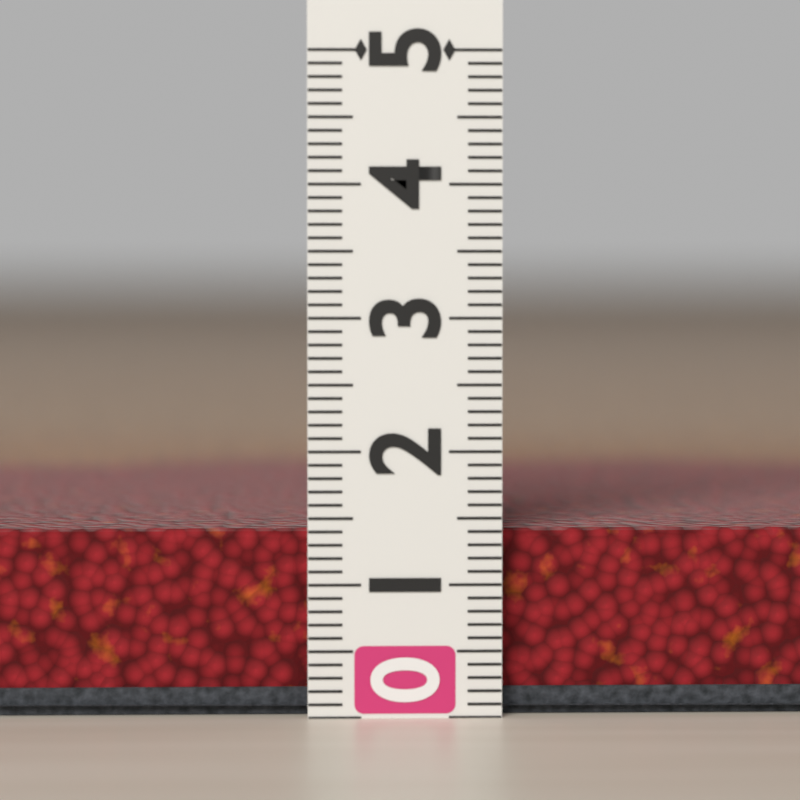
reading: 1.4 (no unit)
